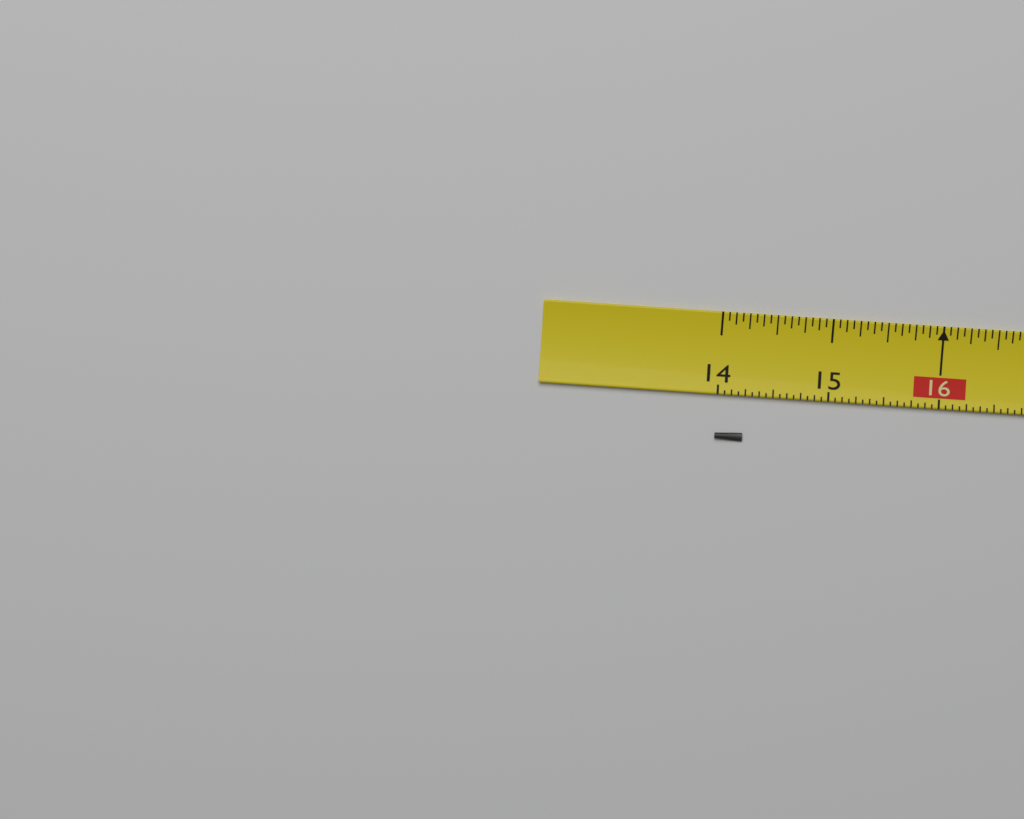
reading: 14.2500 (no unit)
